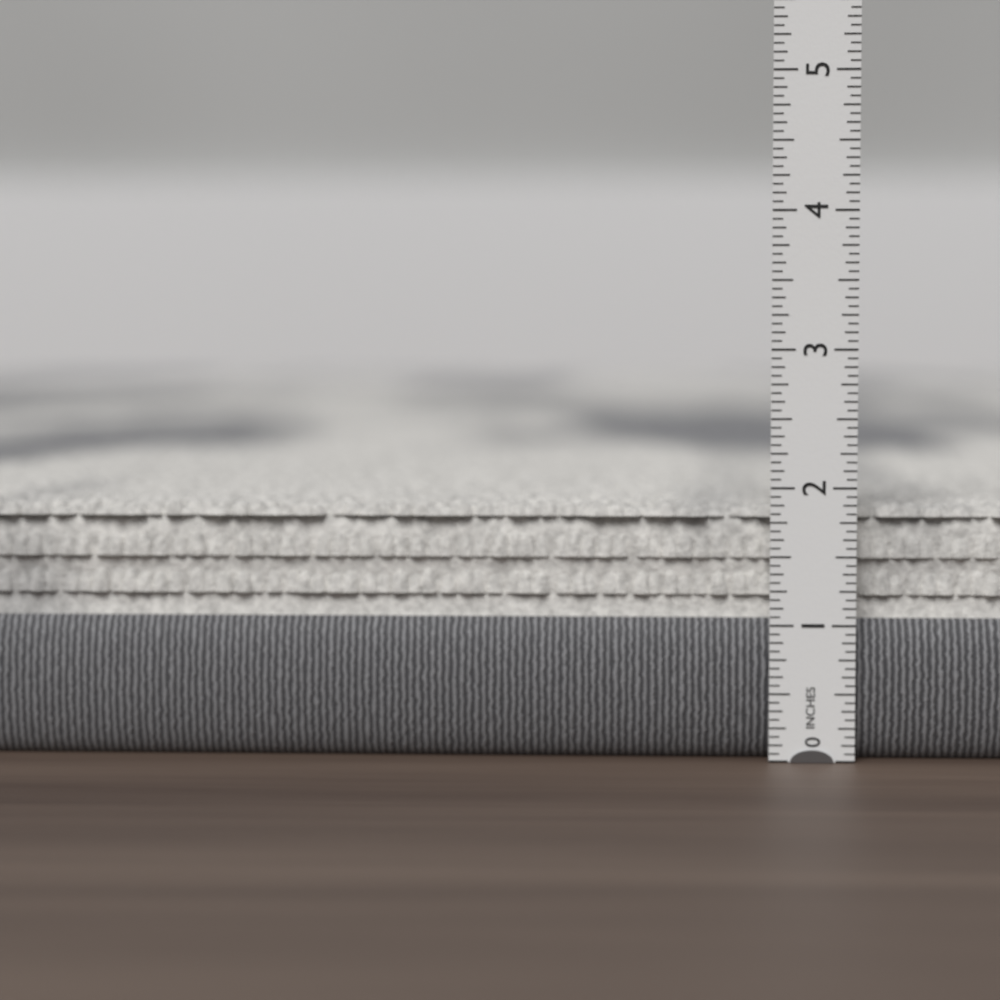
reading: 1.8750 in
